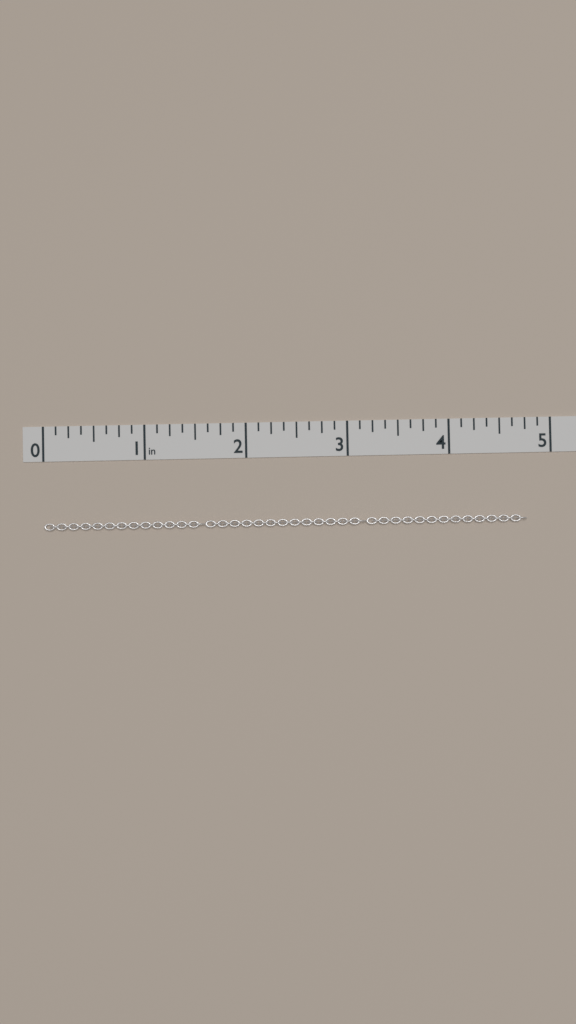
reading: 4.750 in
